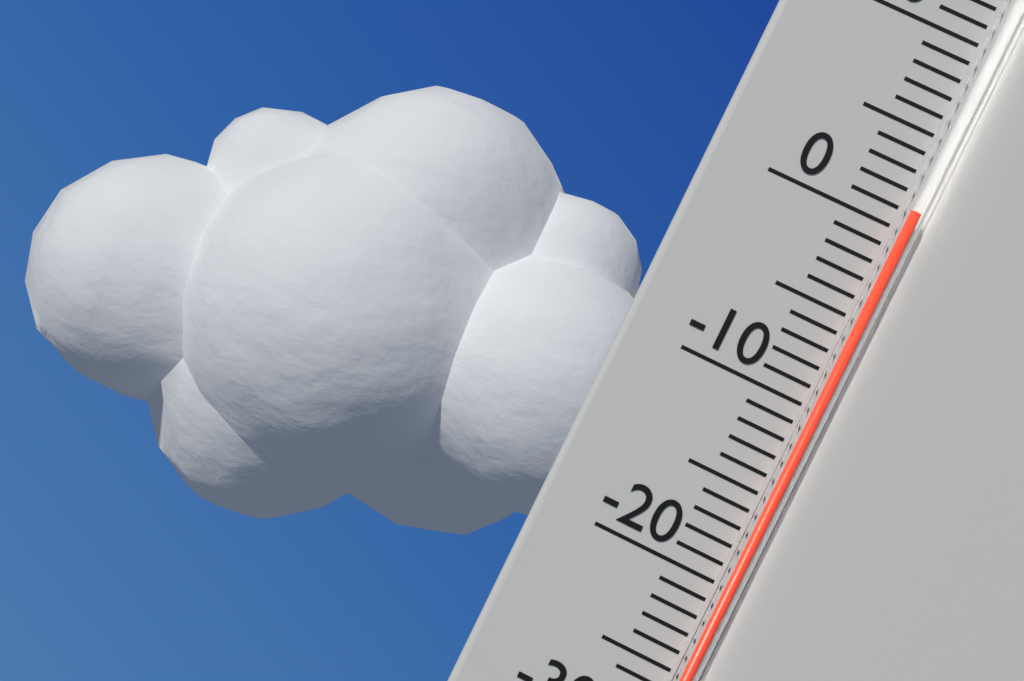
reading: 1 °C
